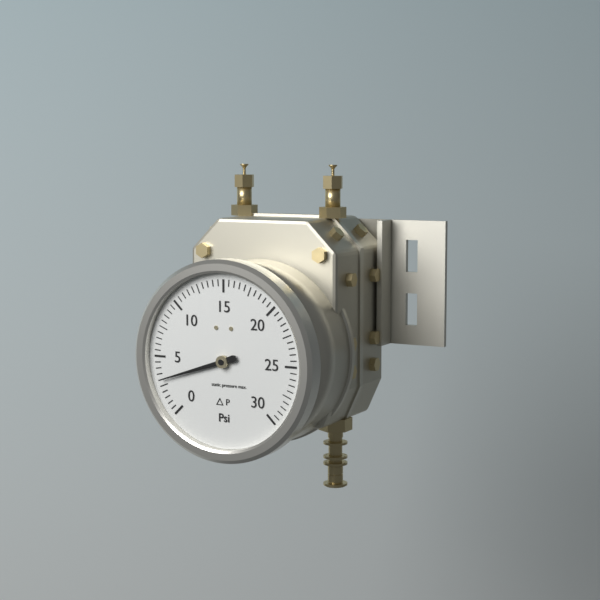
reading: 3.0 psi
